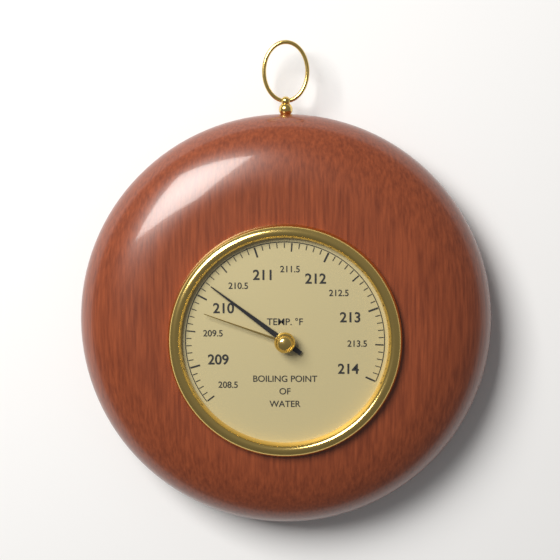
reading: 210.2 °F
